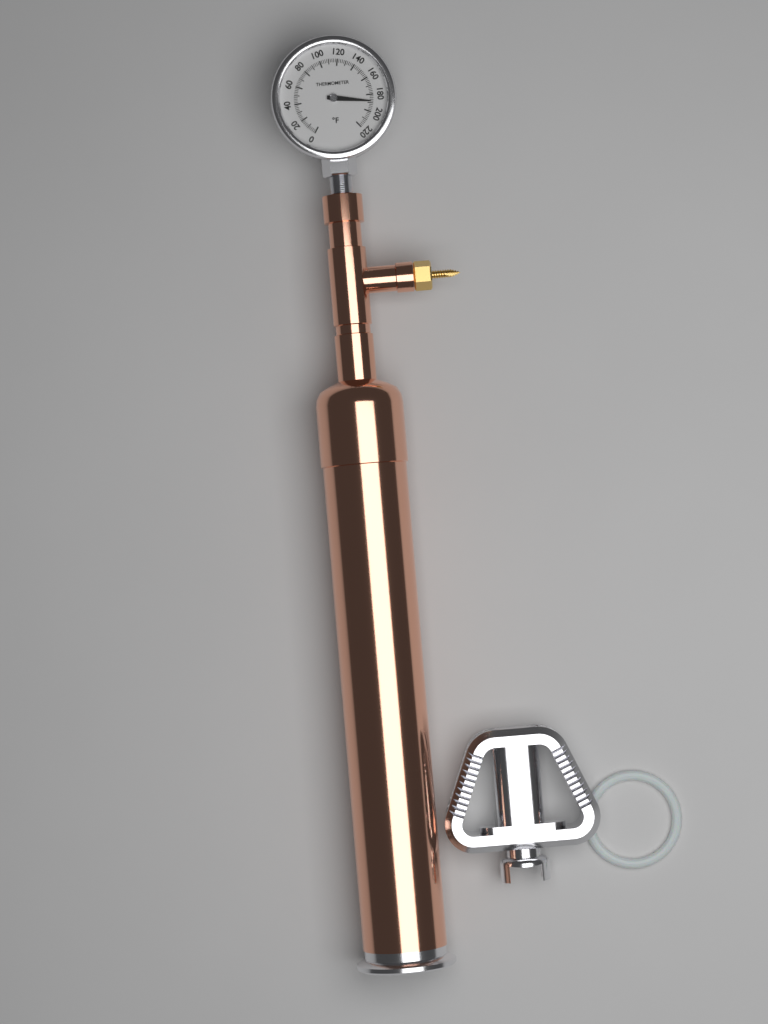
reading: 188 °F
